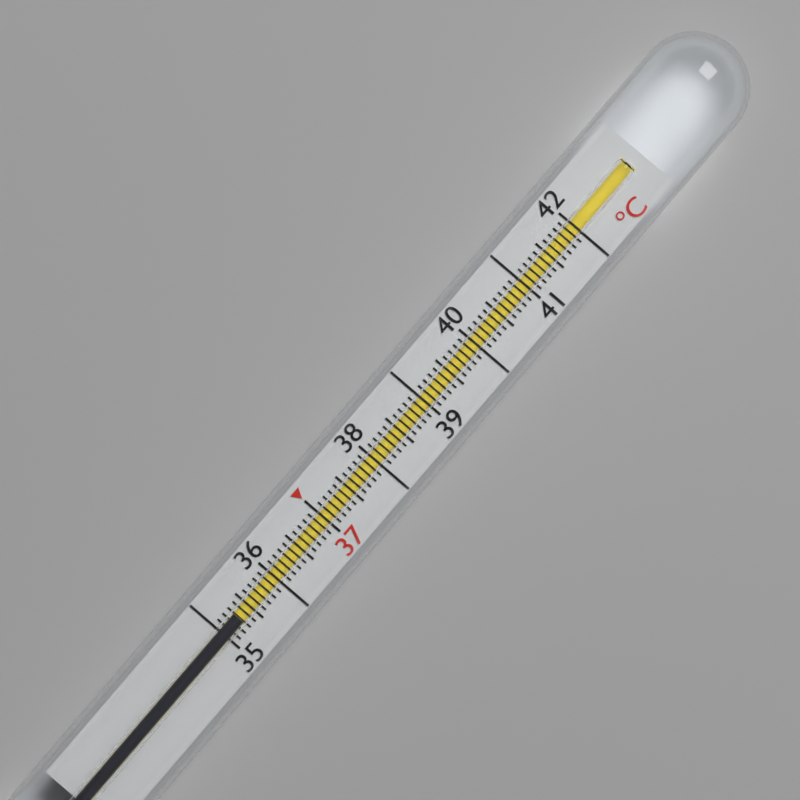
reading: 35.3 °C
